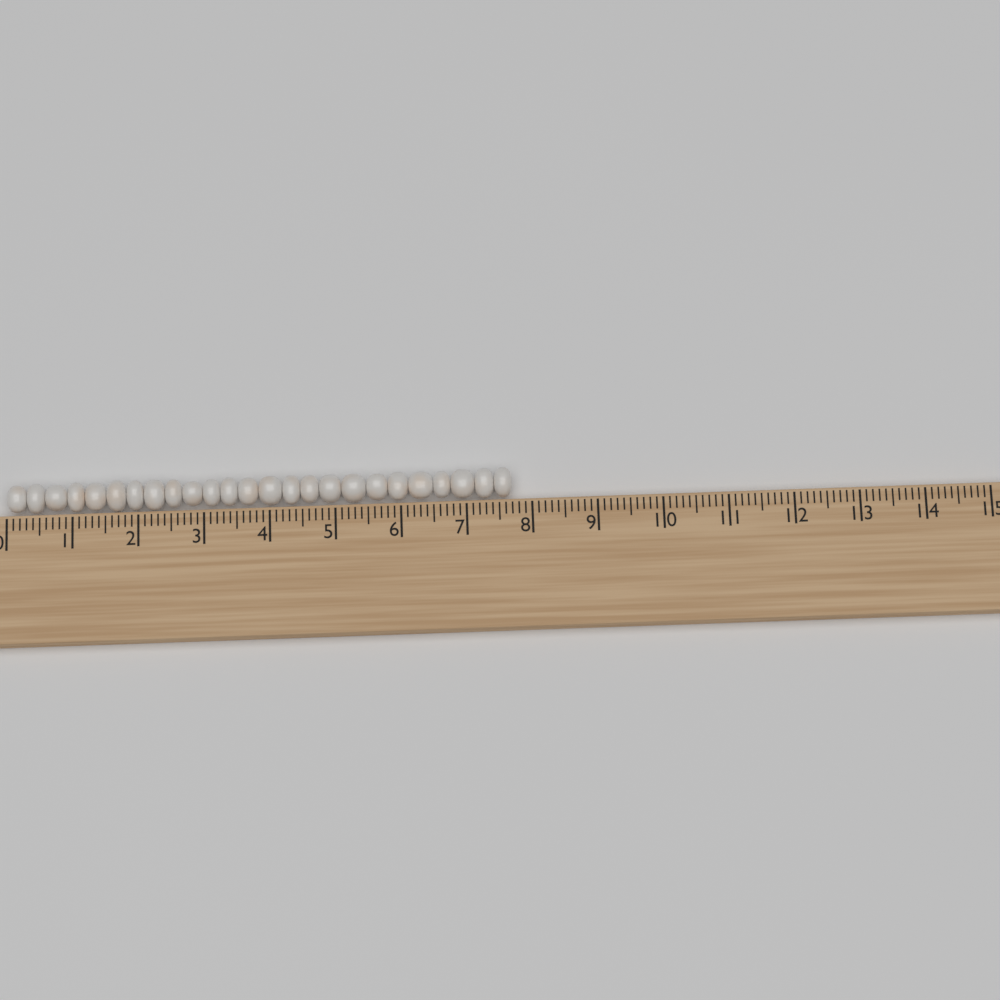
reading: 7.7 (no unit)
